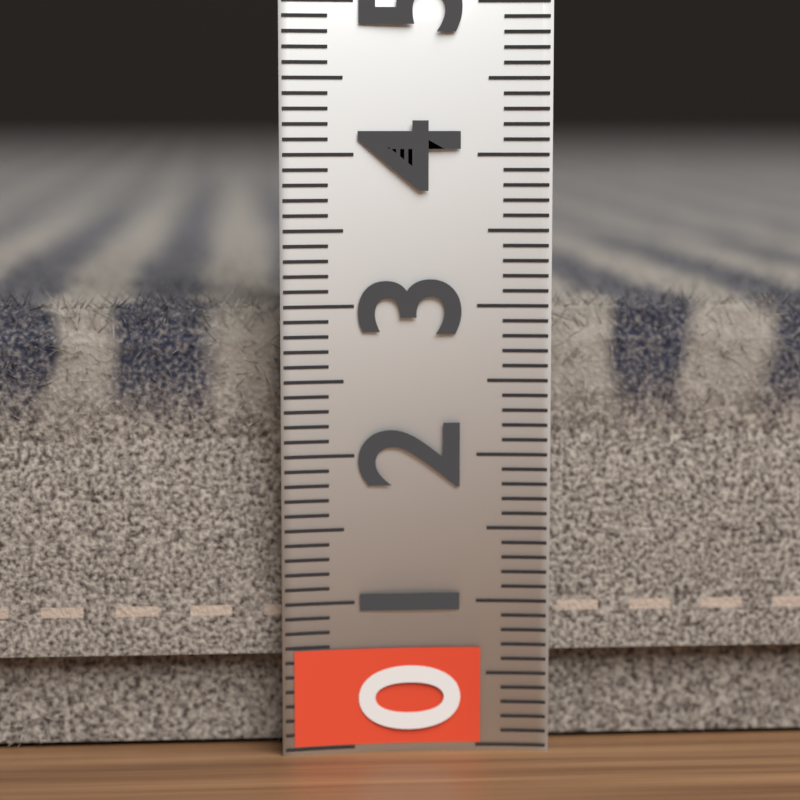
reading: 3.1 (no unit)
